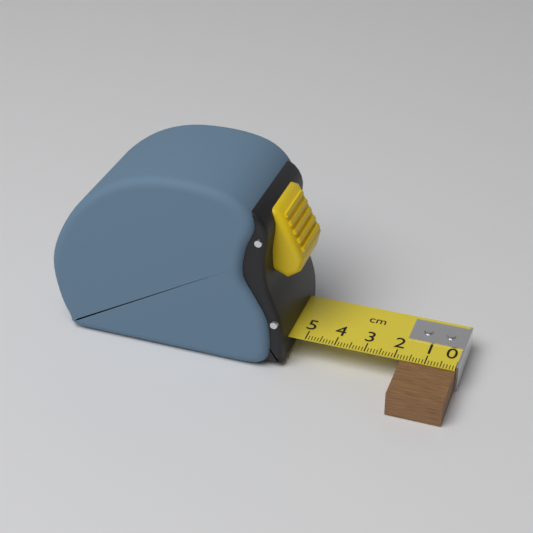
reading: 1.8 cm
